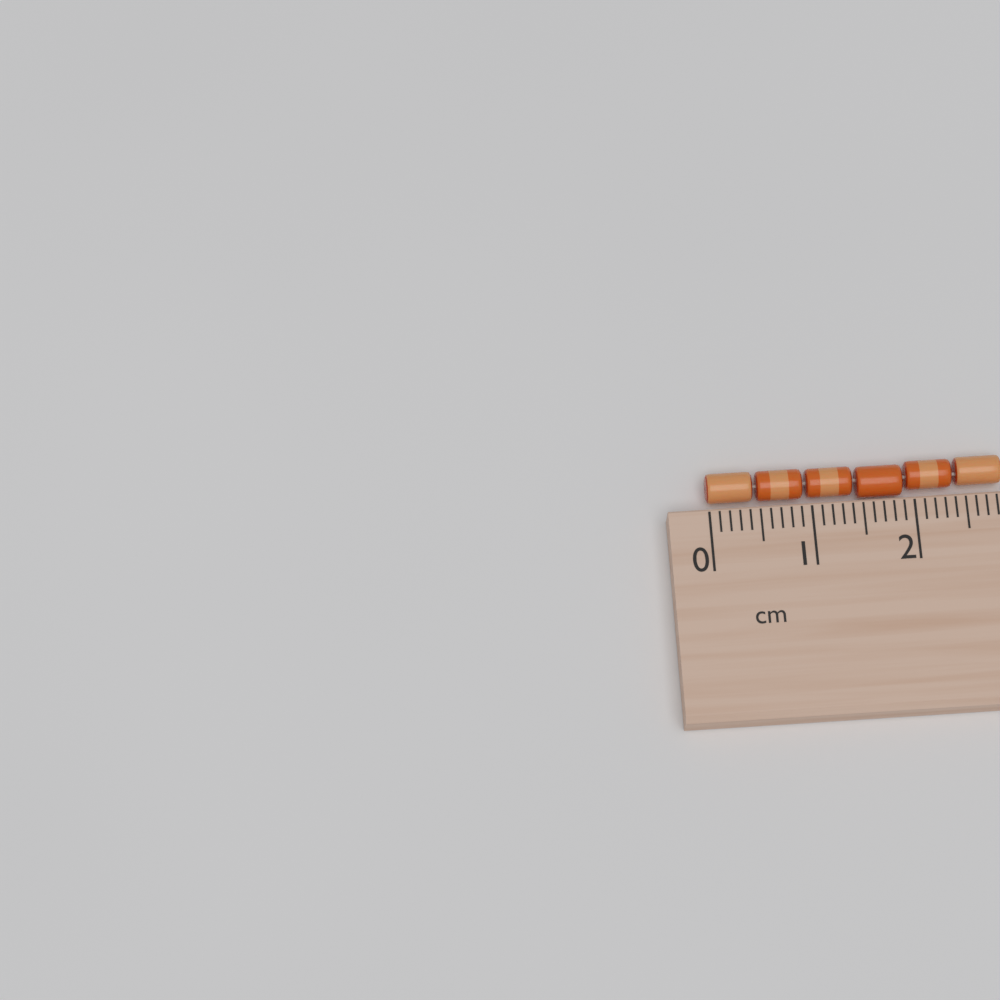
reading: 2.9 cm
